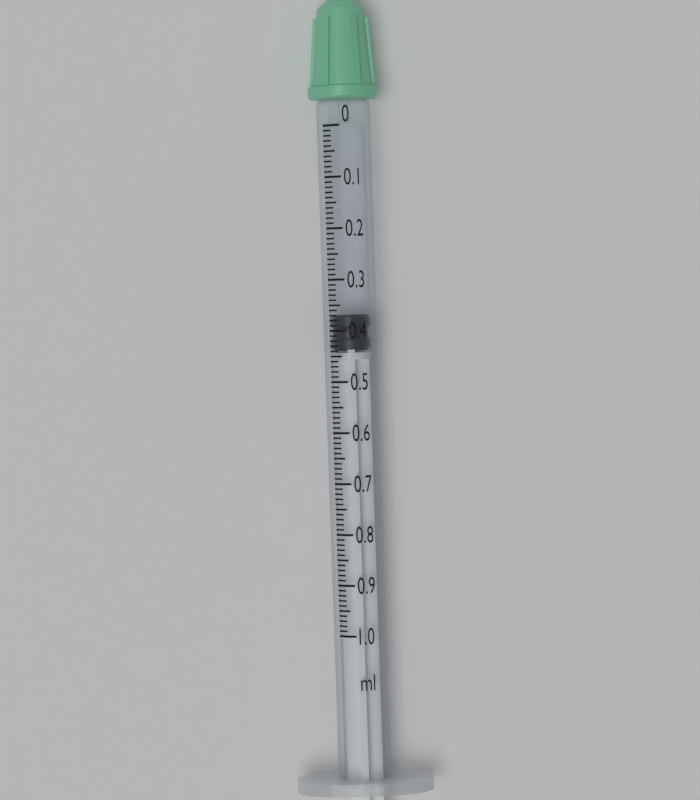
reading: 0.37 ml
